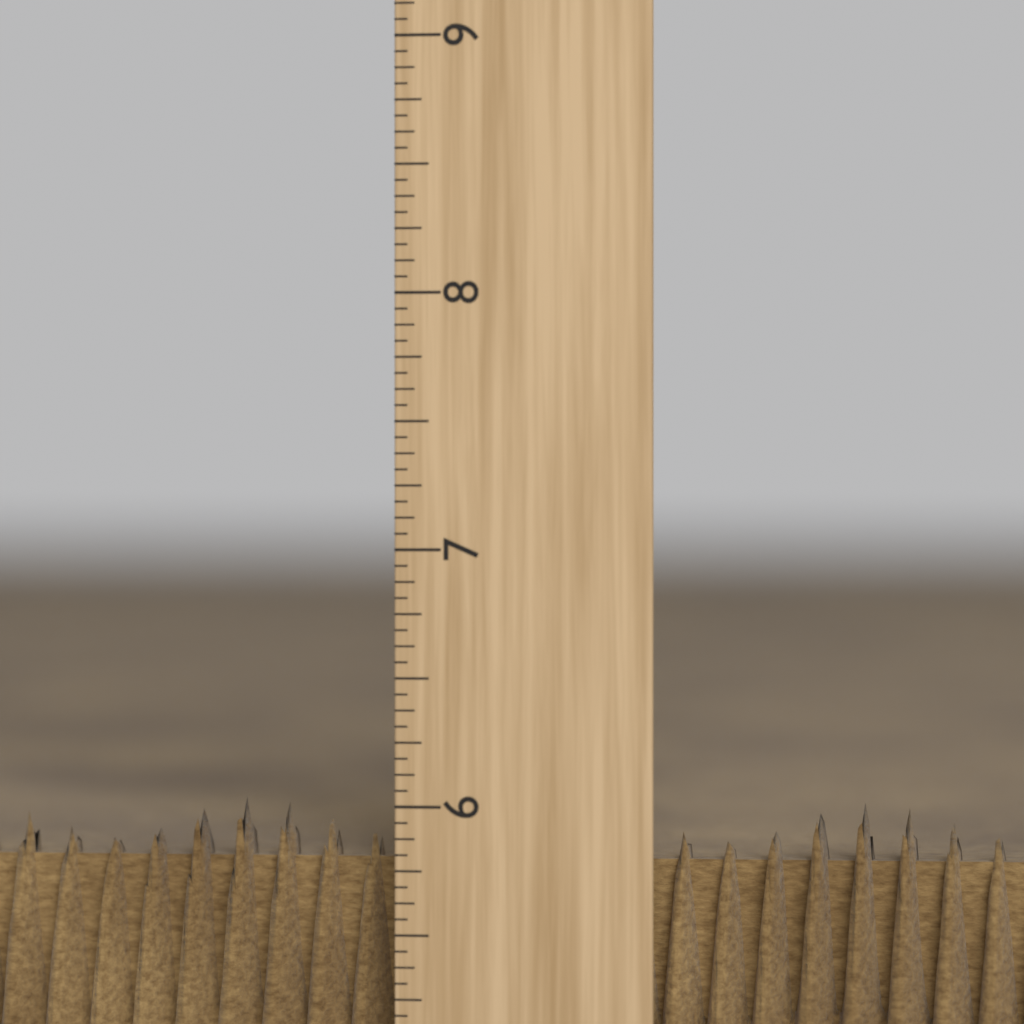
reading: 6.0000 inch
